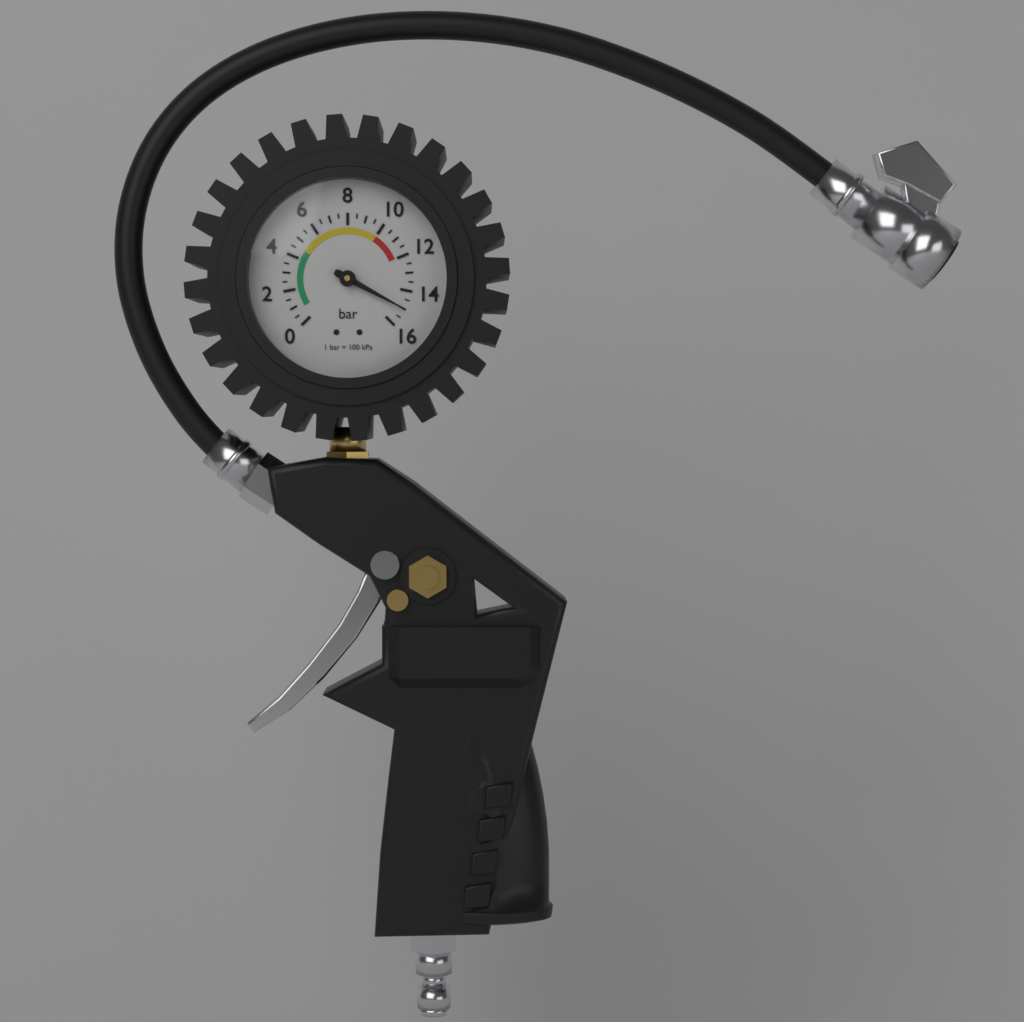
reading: 15.0 bar
